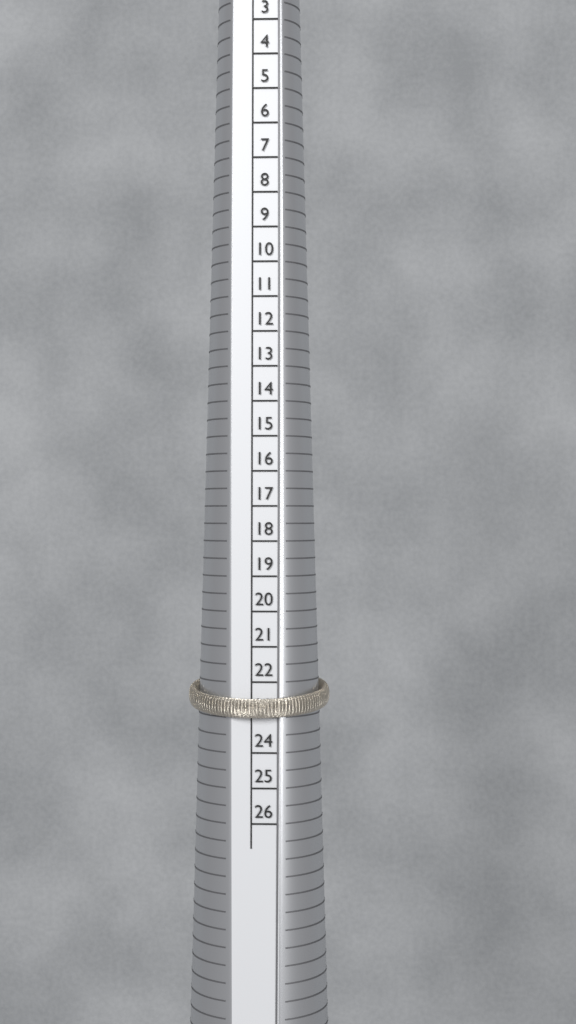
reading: 23 HK
